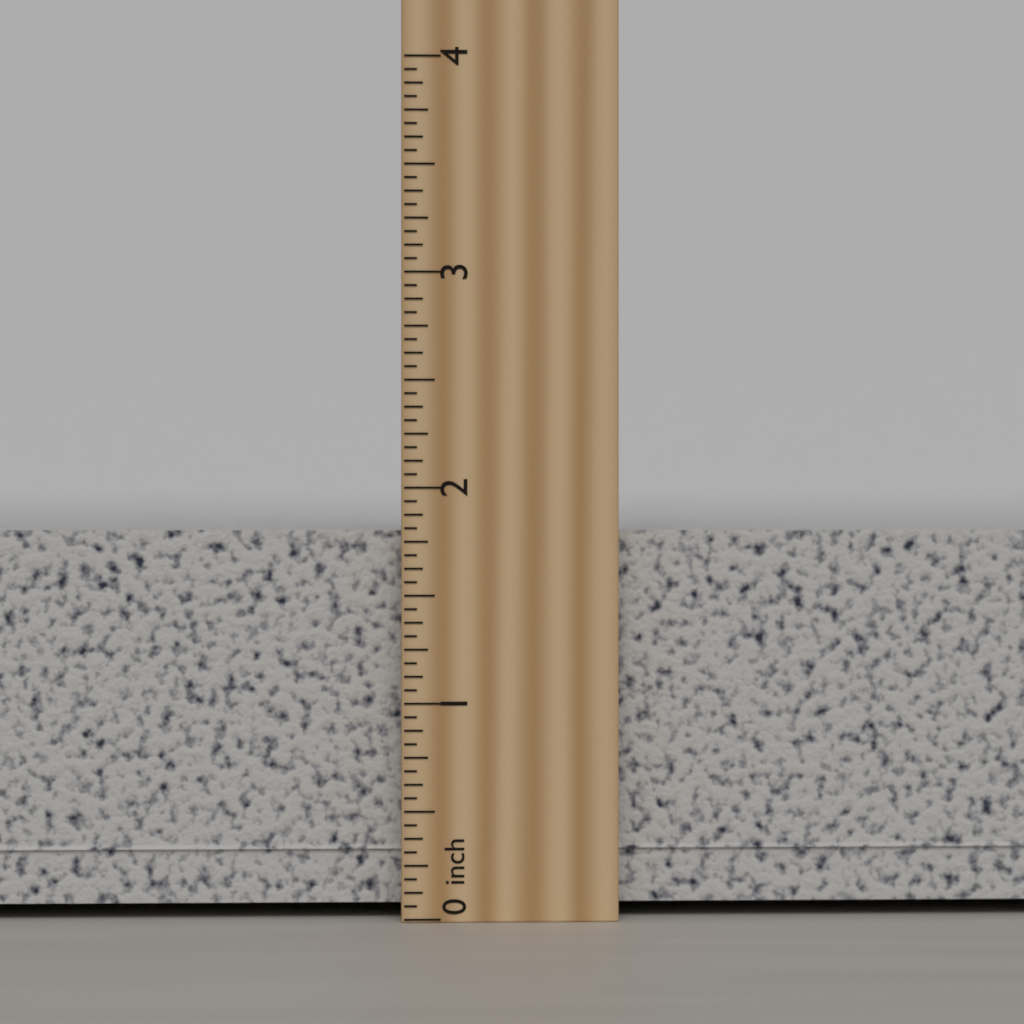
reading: 1.9375 inch
